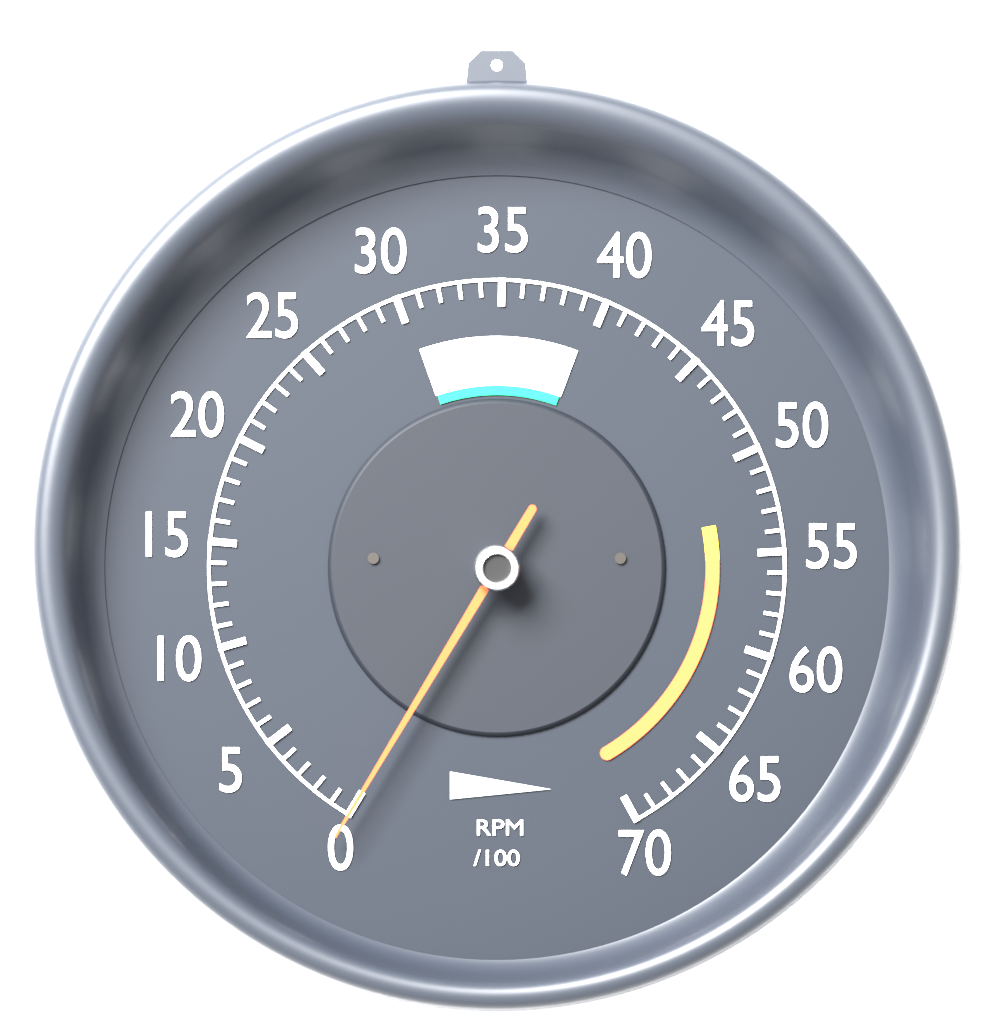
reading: 0 RPM
